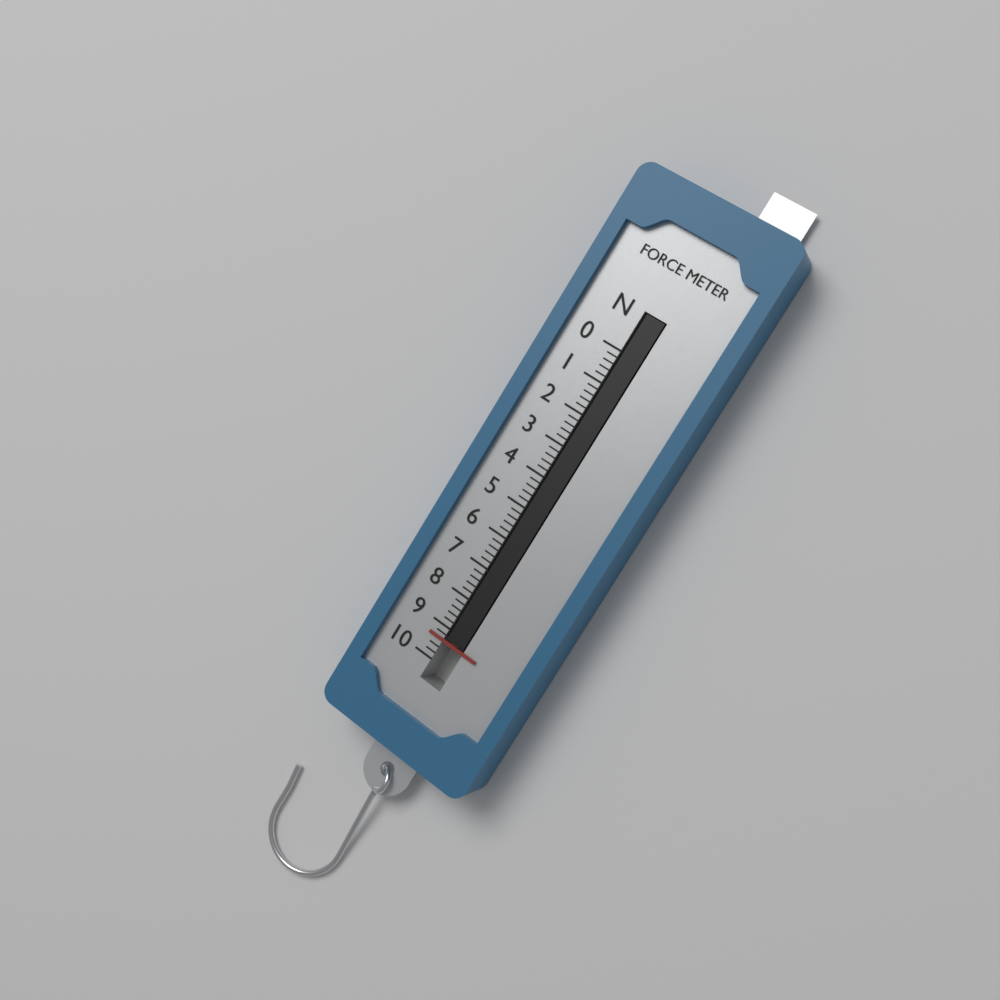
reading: 9.4 N
